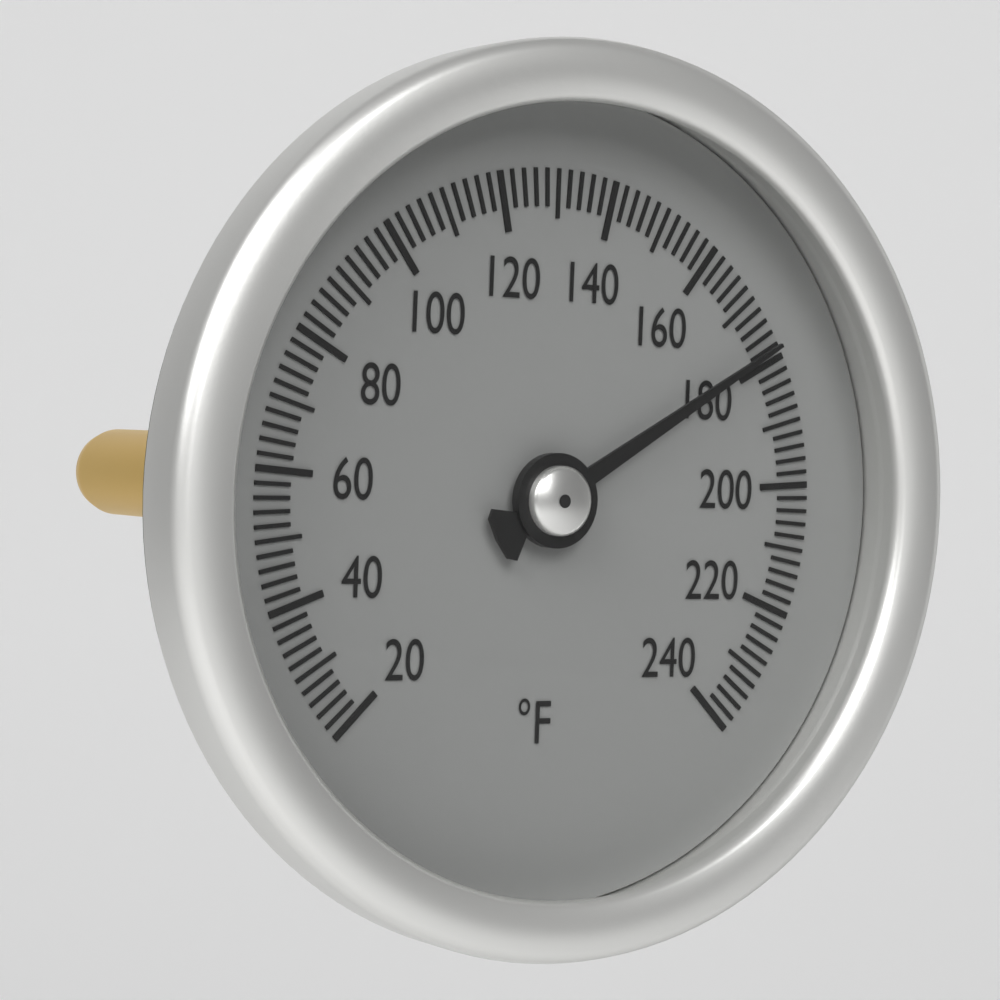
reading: 178 °F
